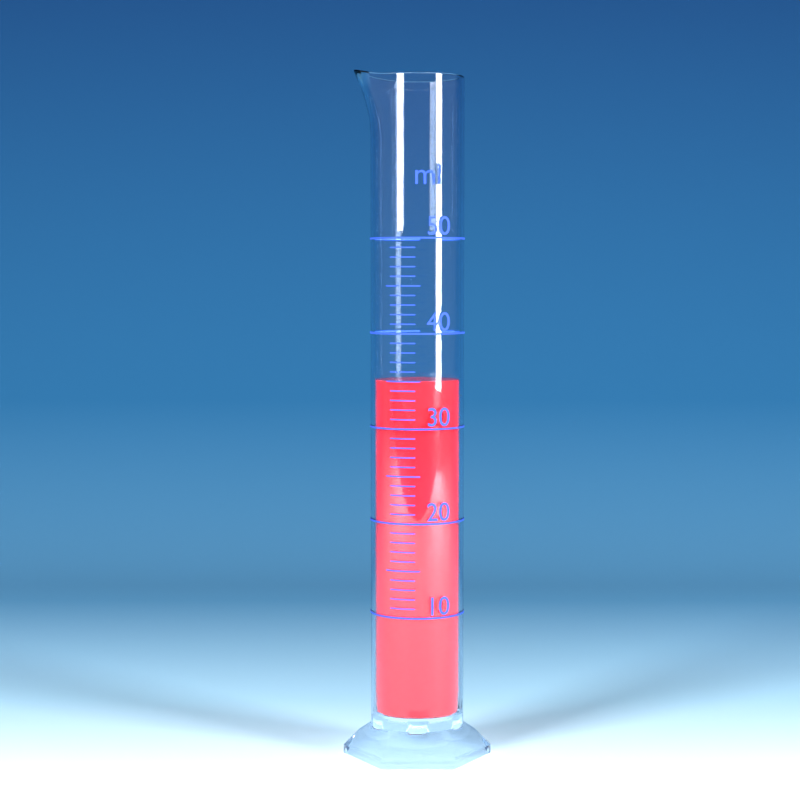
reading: 35 ml
